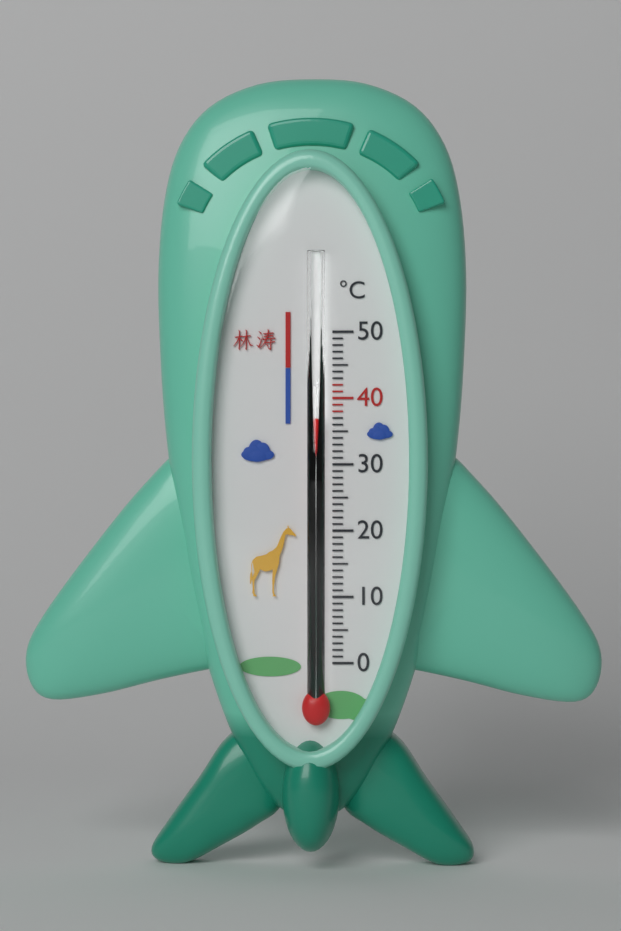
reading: 37 °C
